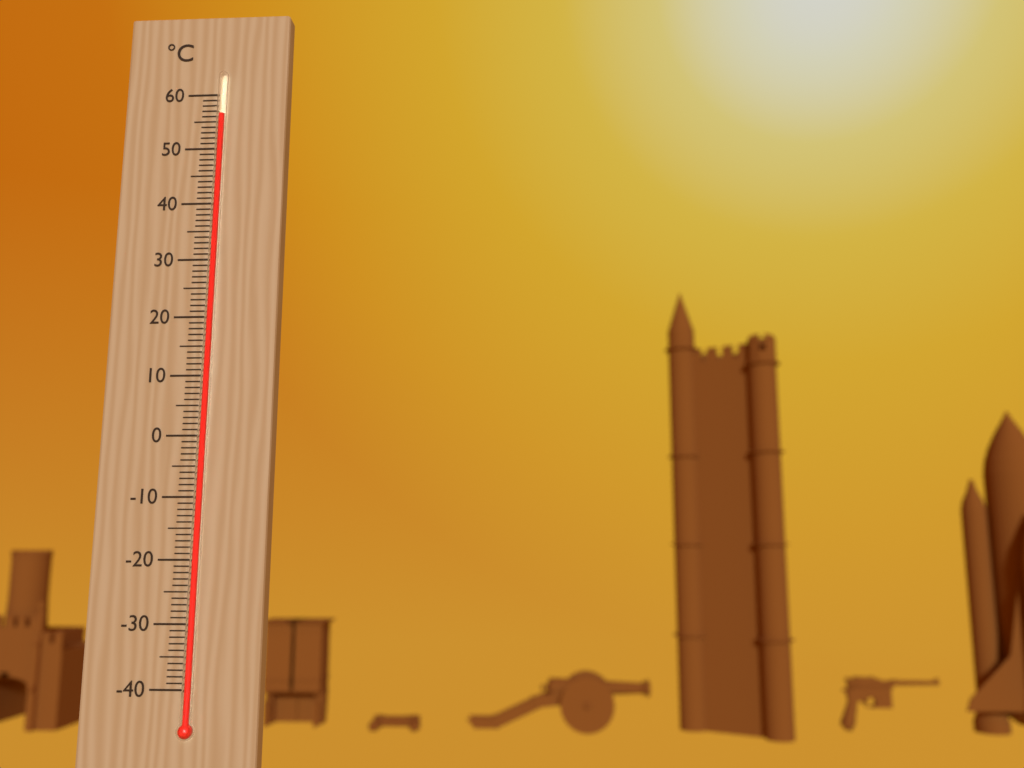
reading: 56 °C
